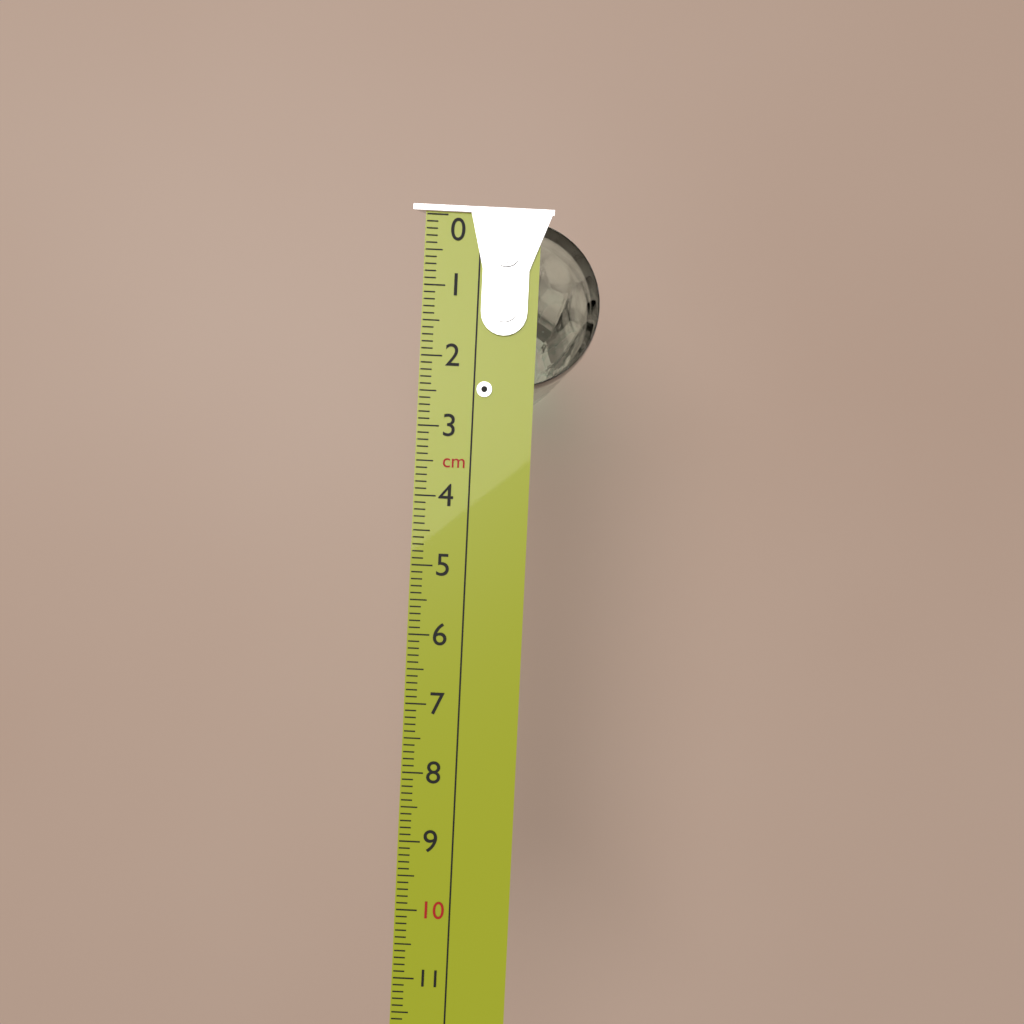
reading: 2.4 cm
